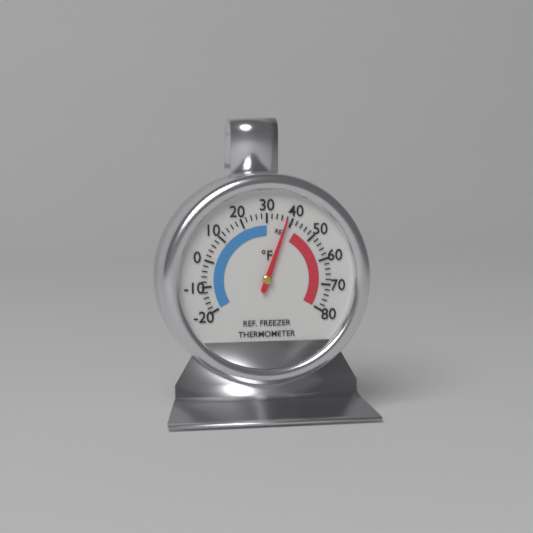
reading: 38 °F
